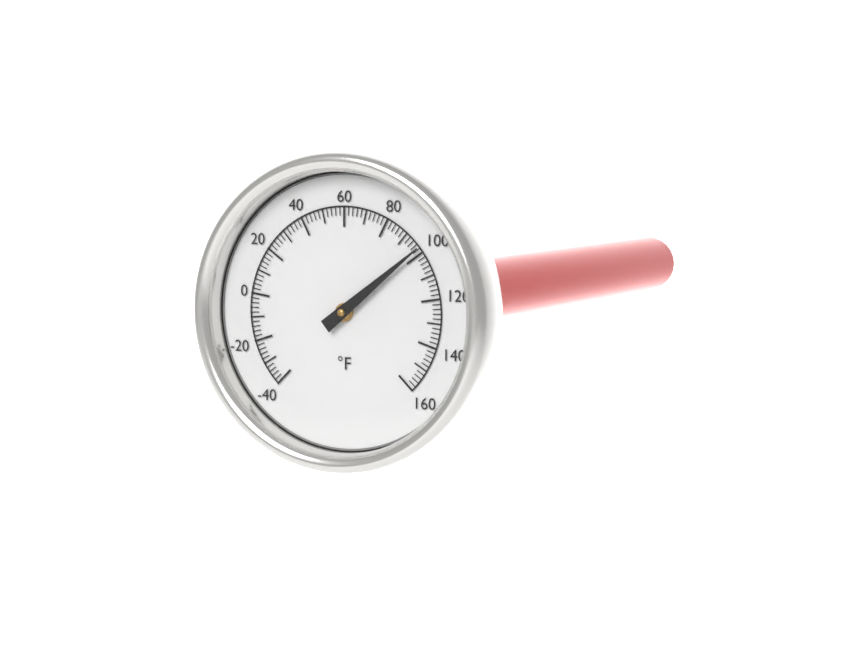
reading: 98 °F
